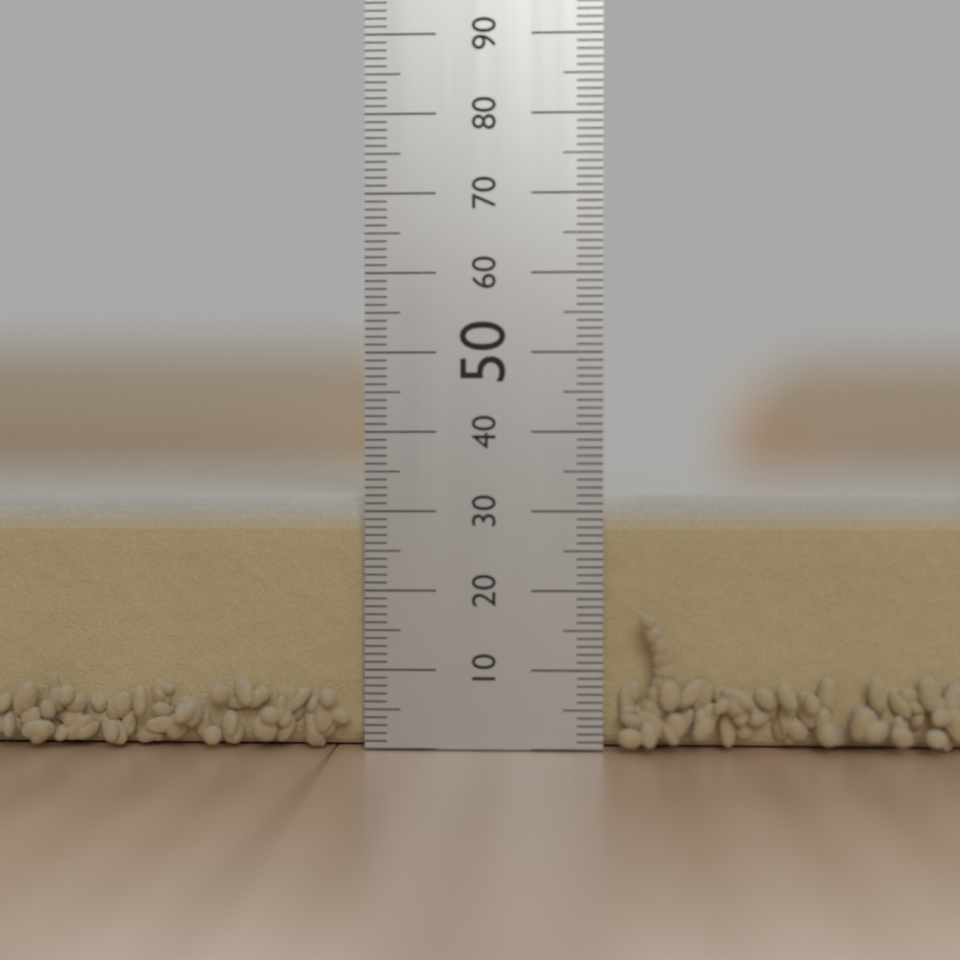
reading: 32 mm
